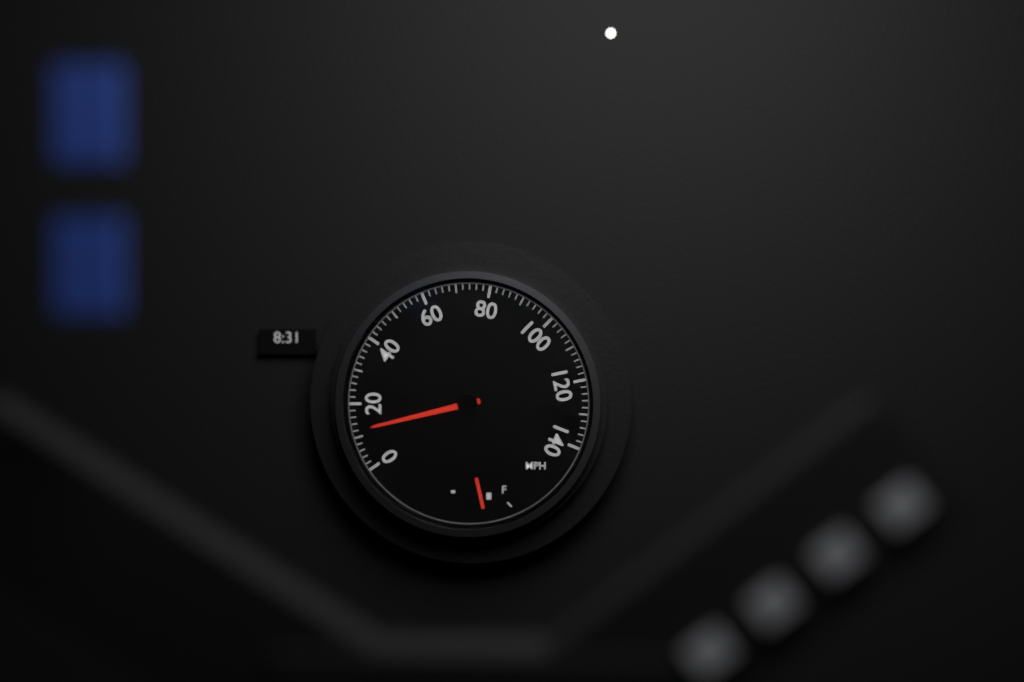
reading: 12 mph
